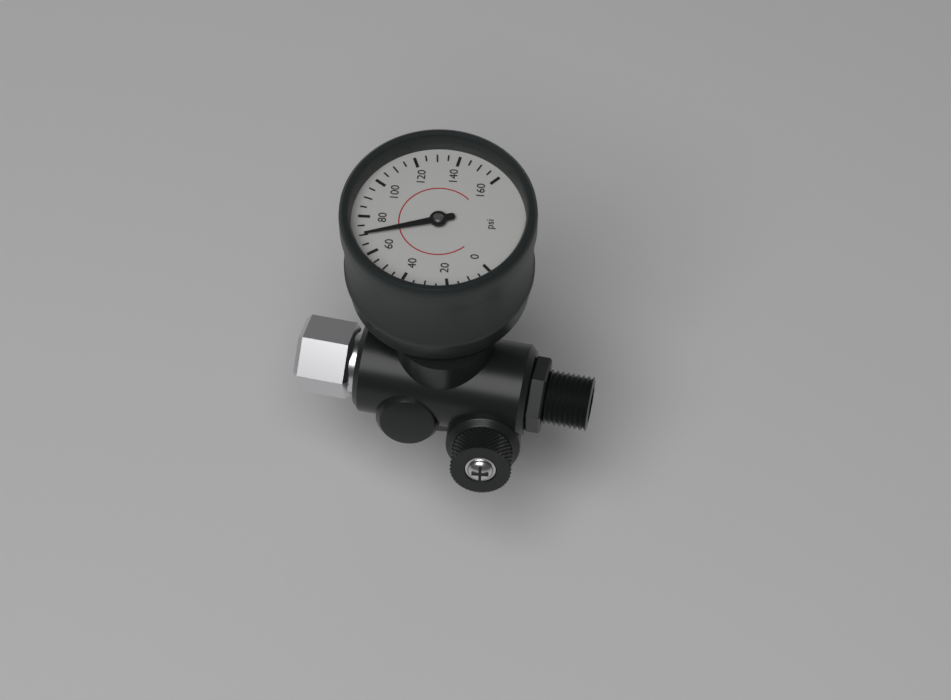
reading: 70 psi
